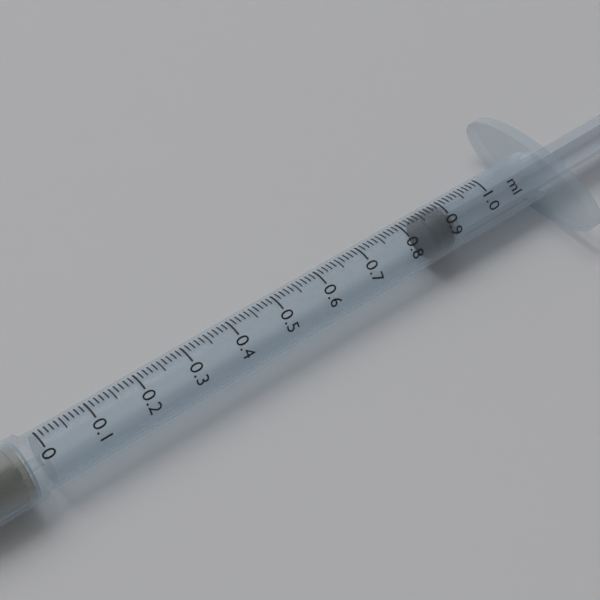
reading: 0.85 ml
